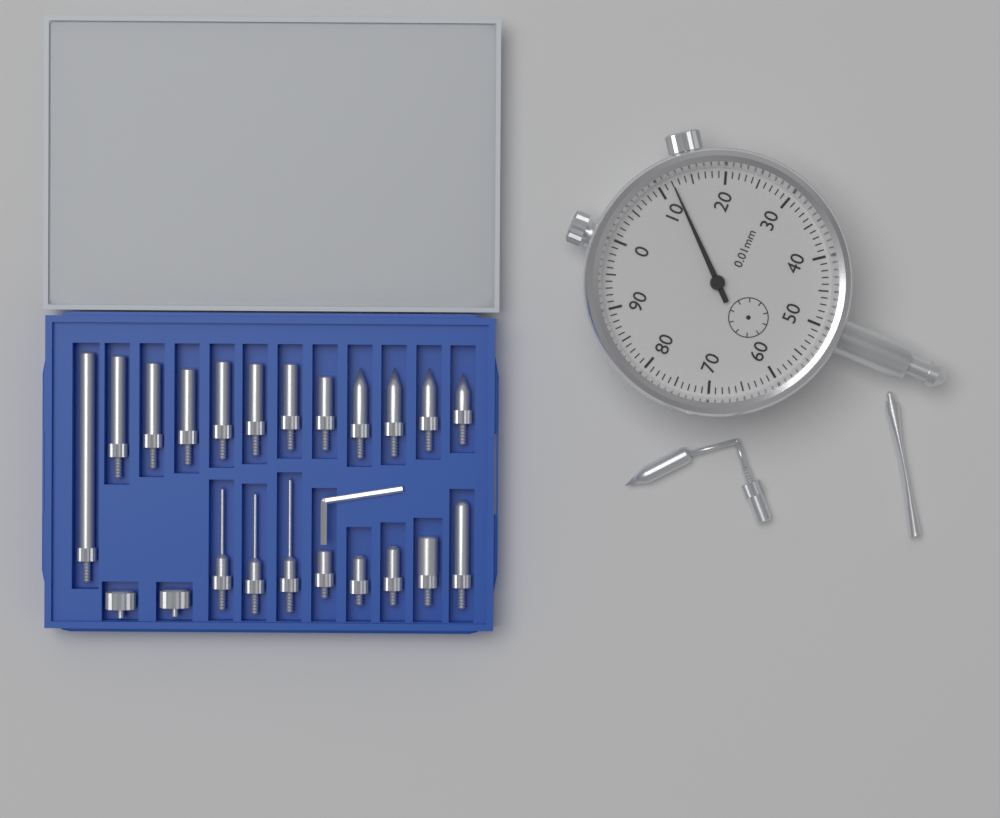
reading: 0.12 mm
